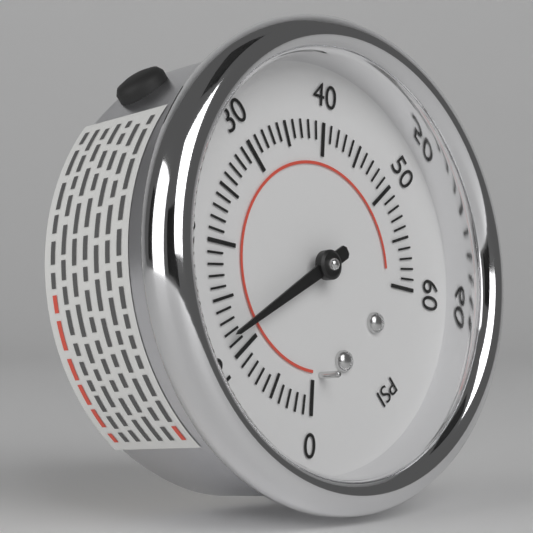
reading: 12 psi
